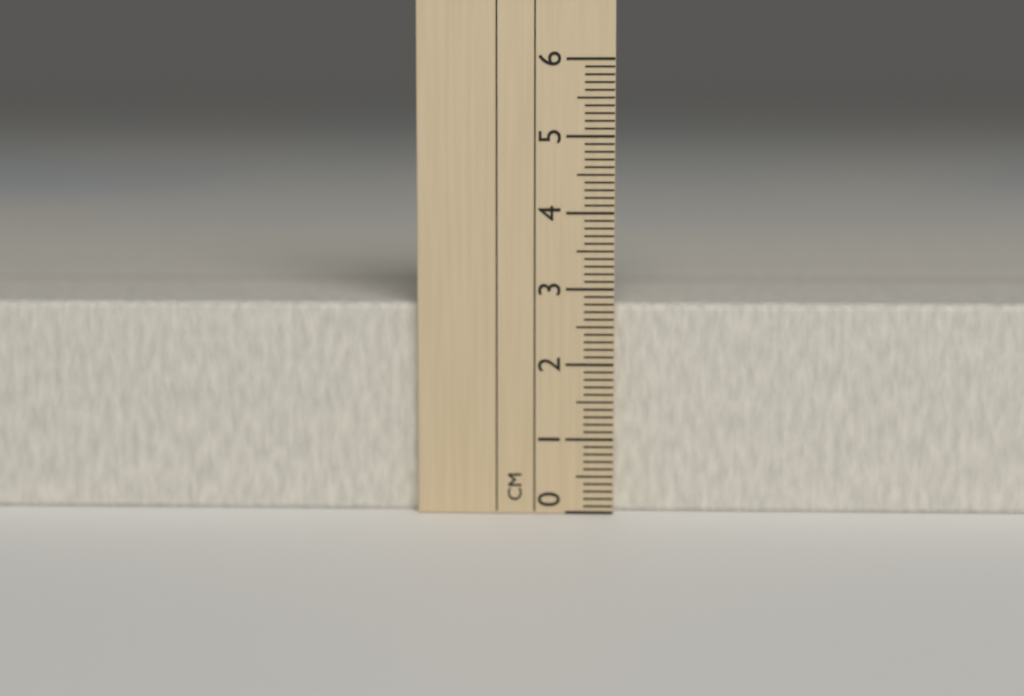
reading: 2.8 cm
